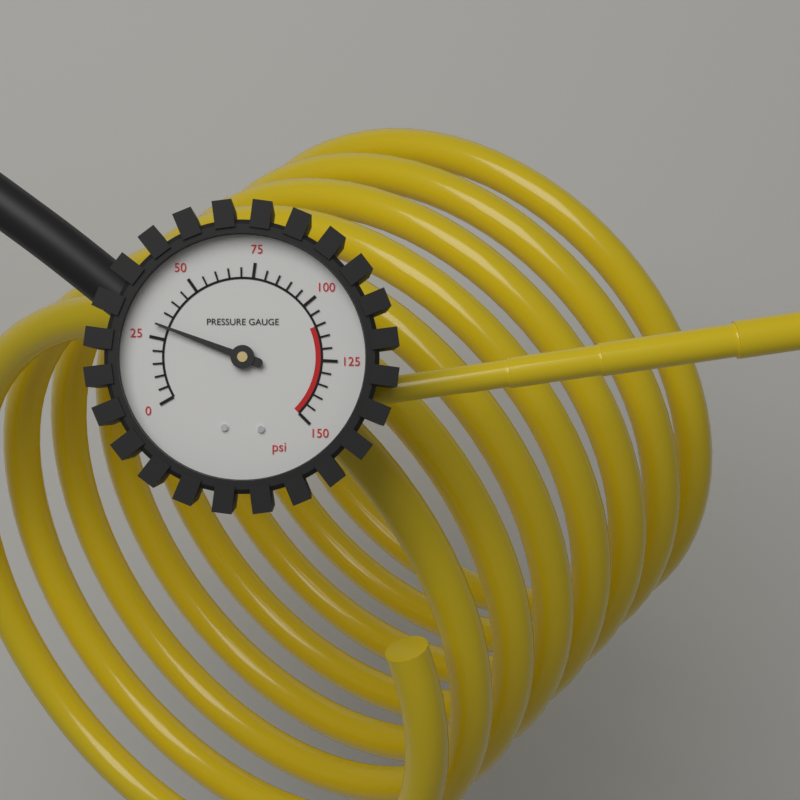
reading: 30 psi
